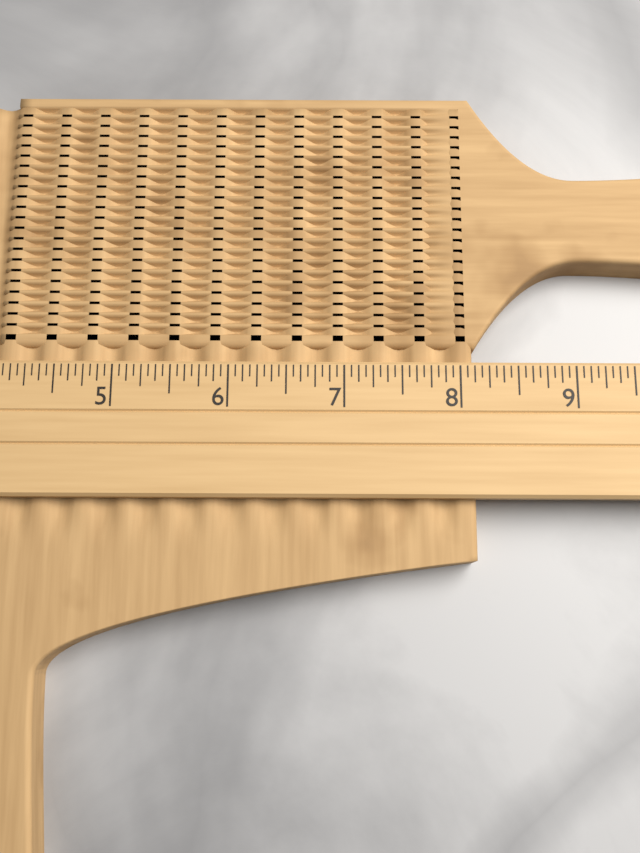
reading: 8.1250 (no unit)
